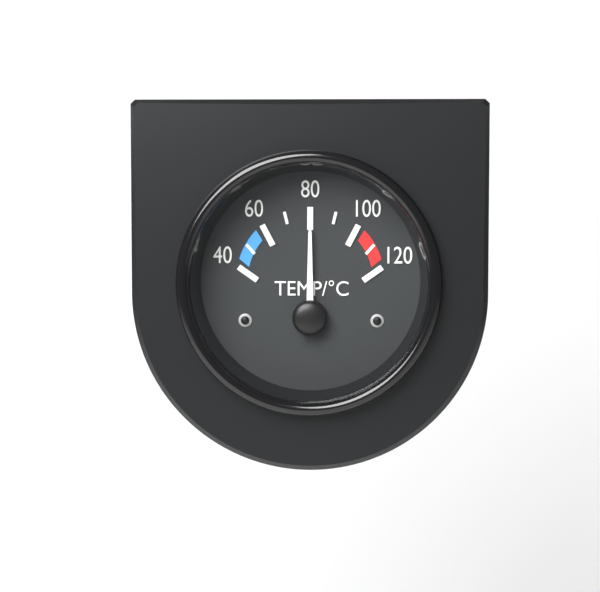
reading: 80 °C
